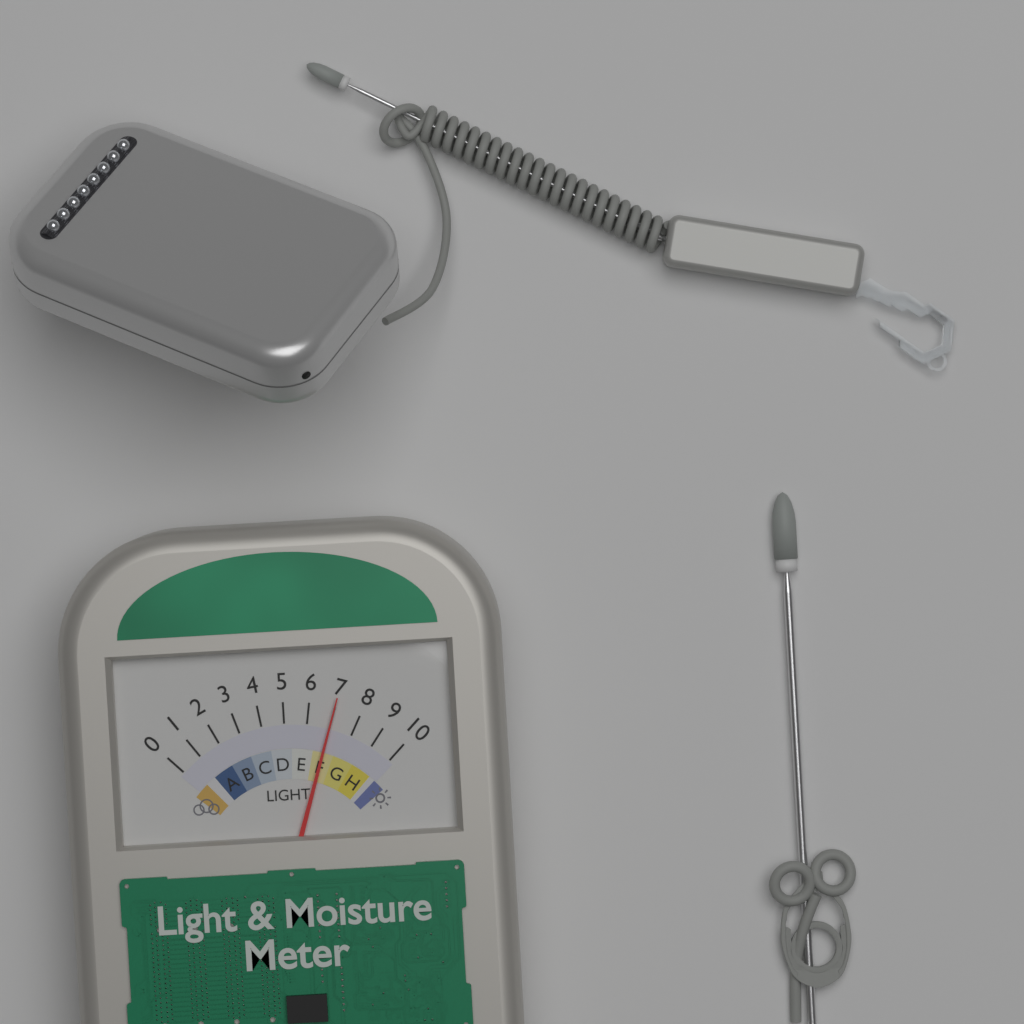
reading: 7 (no unit)
